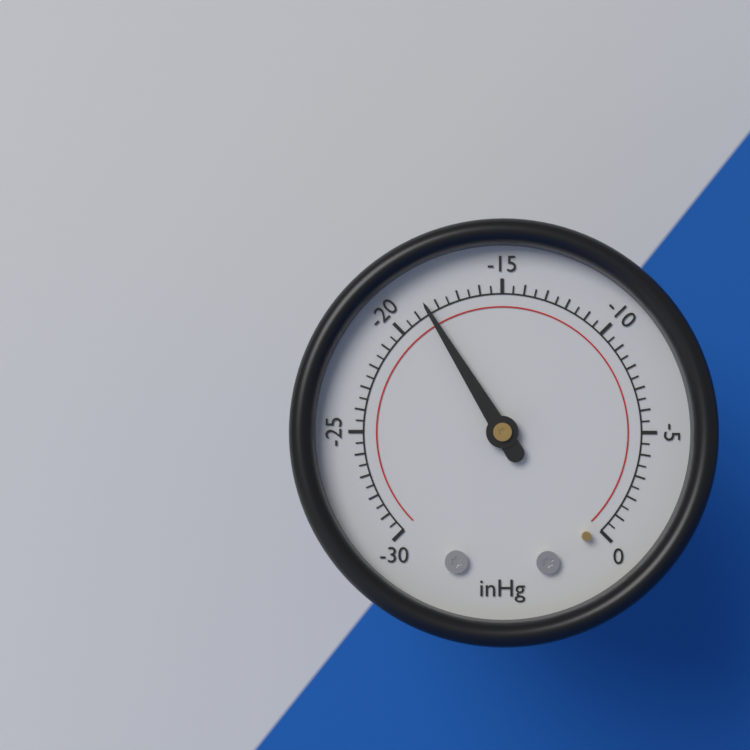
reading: -18.5 inHg
